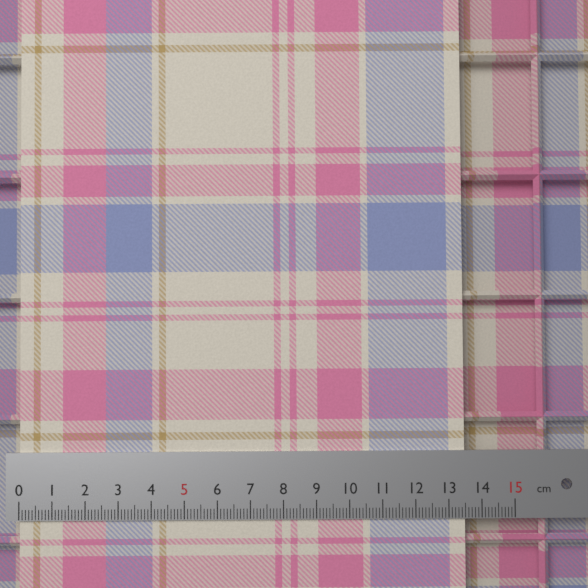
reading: 13.5 cm
